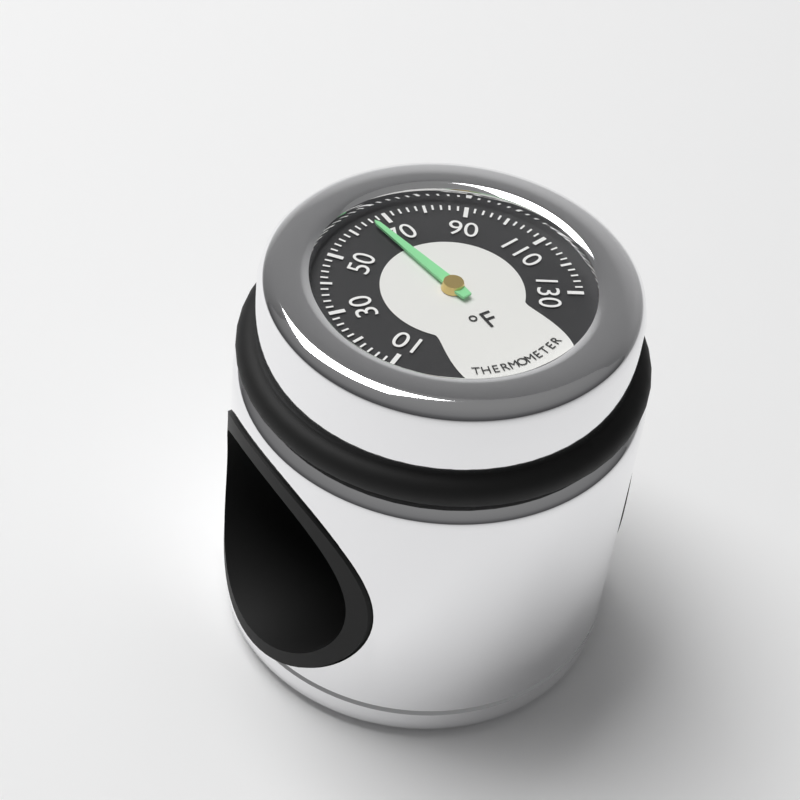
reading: 66 °F
